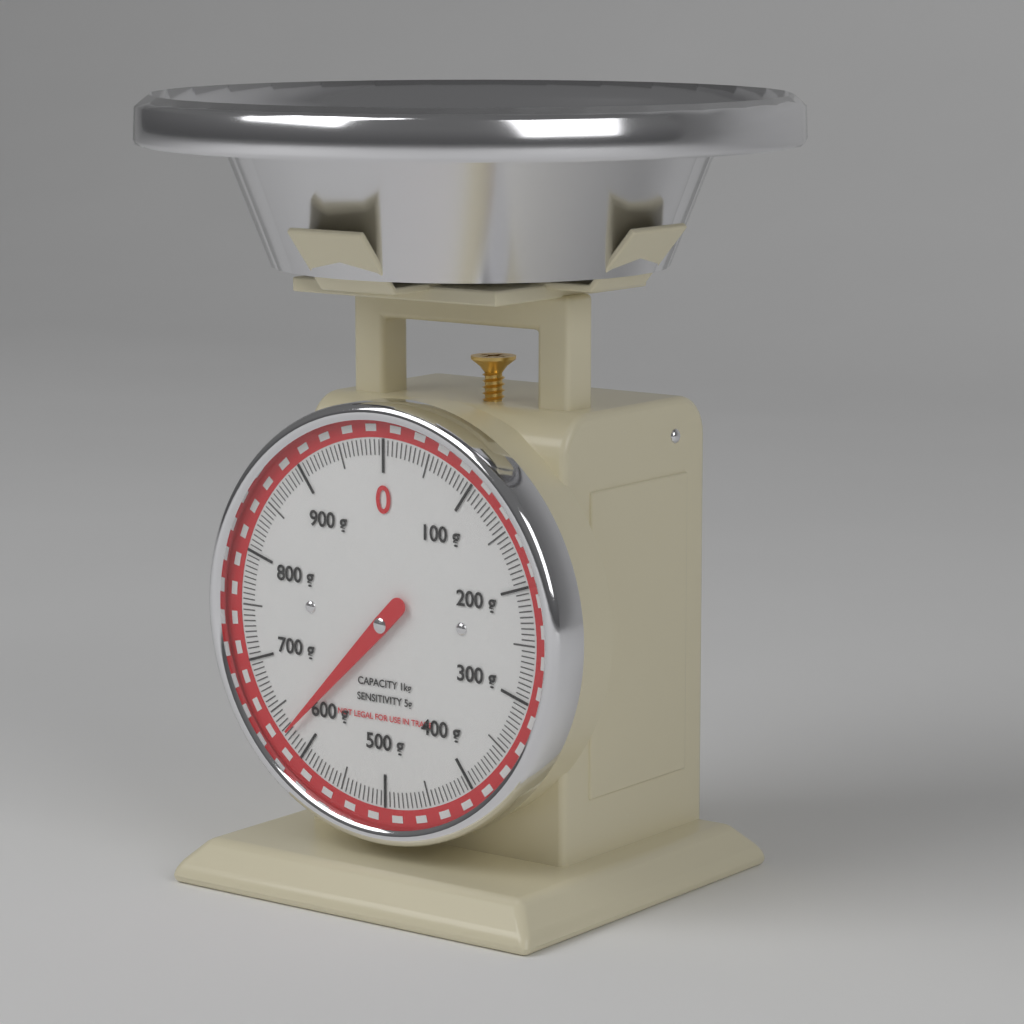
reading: 625 g
